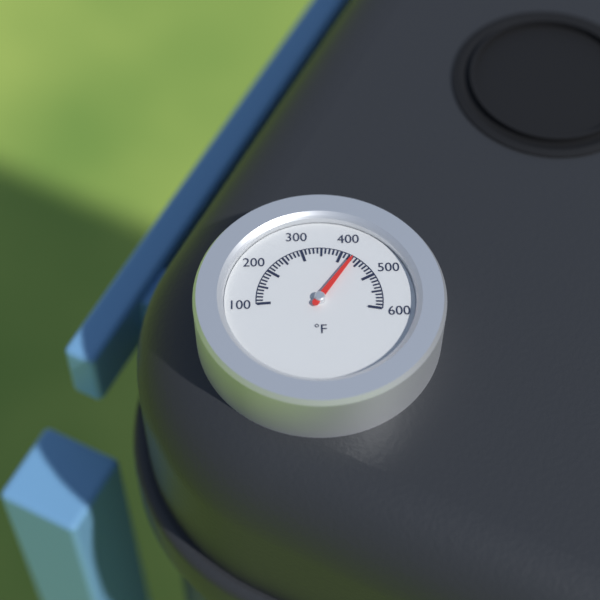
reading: 430 °F
